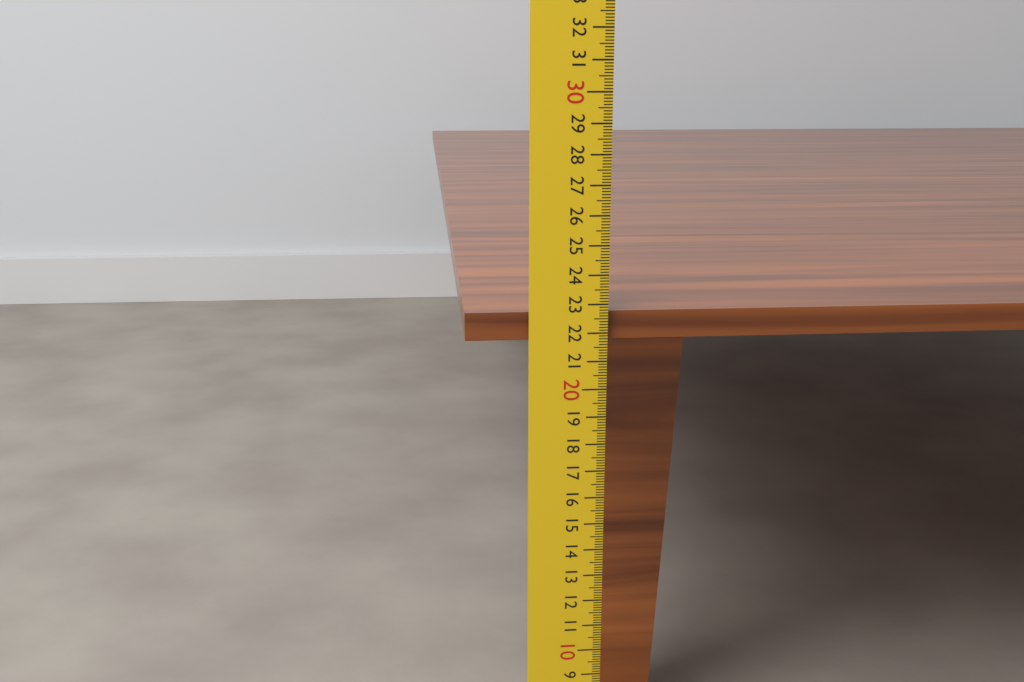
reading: 22.7 cm
